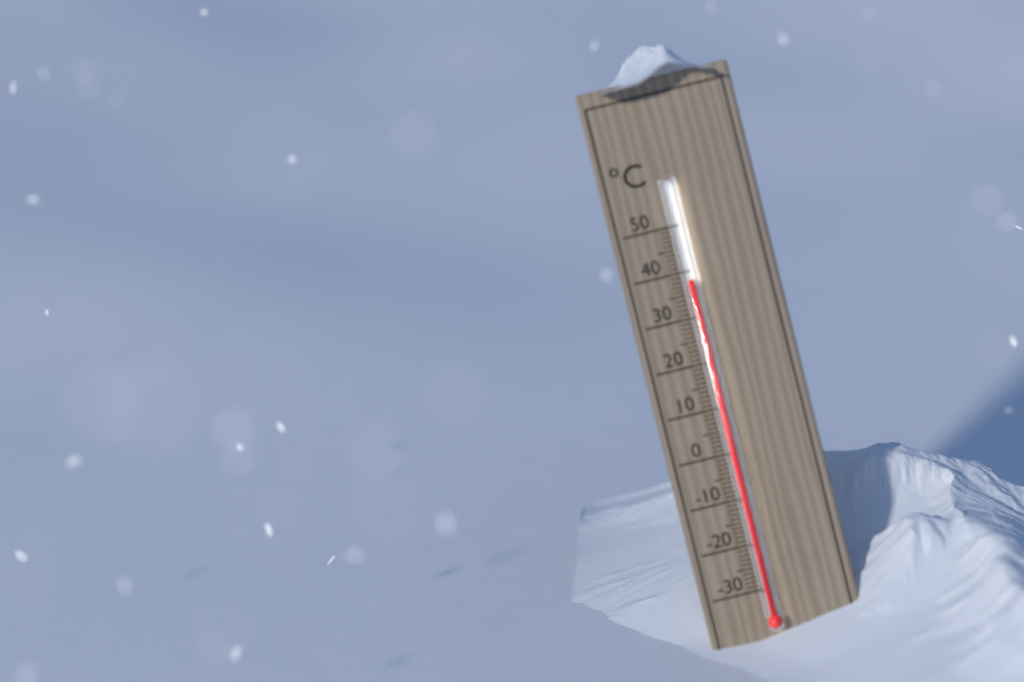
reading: 38 °C
